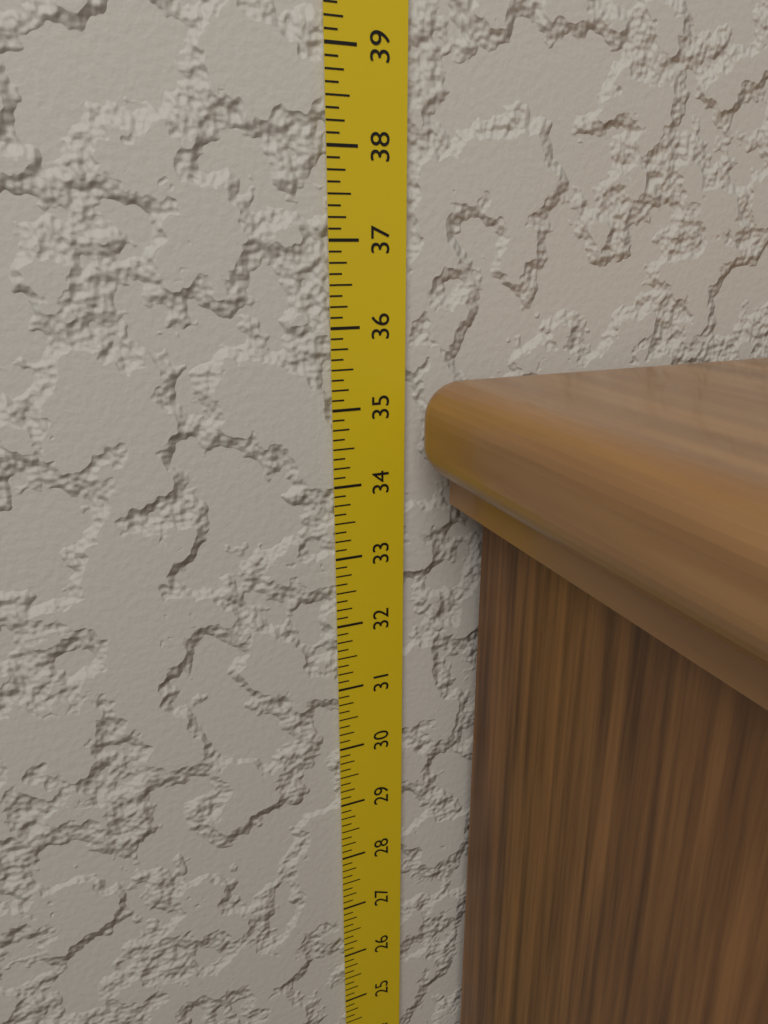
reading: 35.375 in
